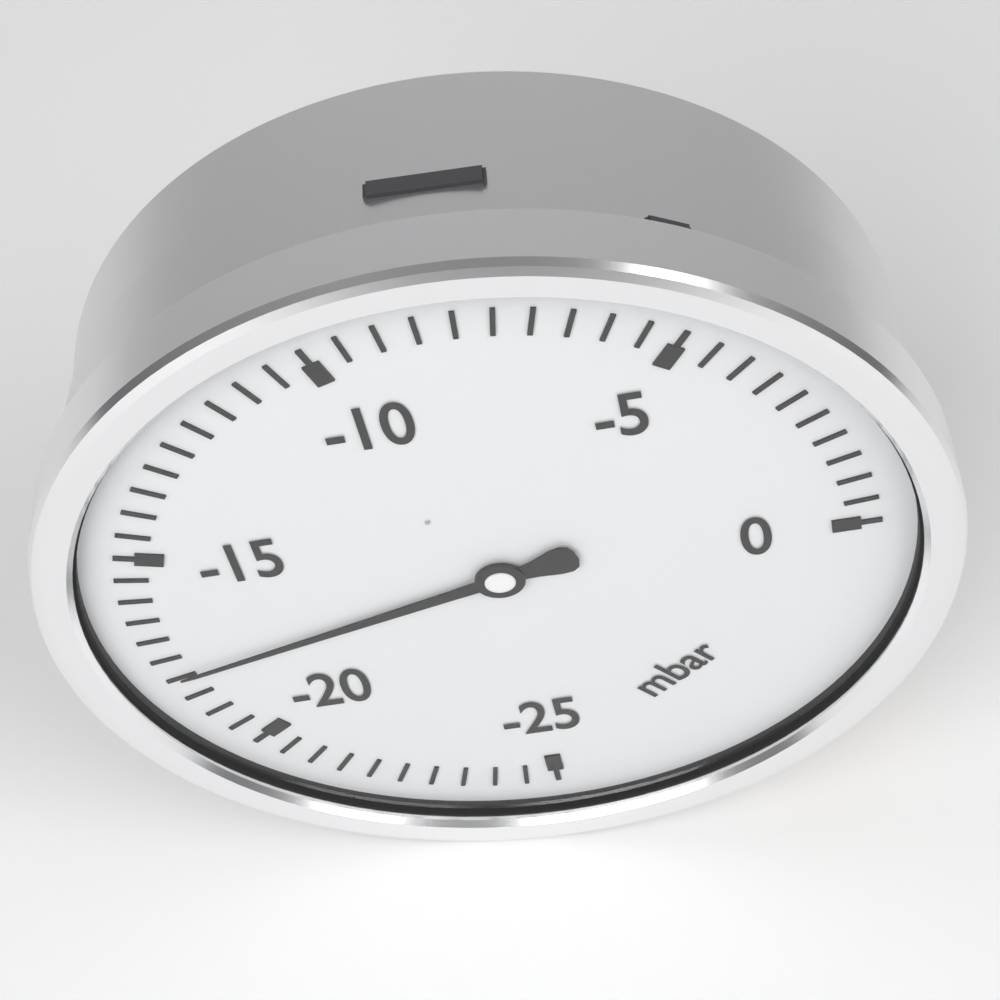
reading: -18.0 mbar
